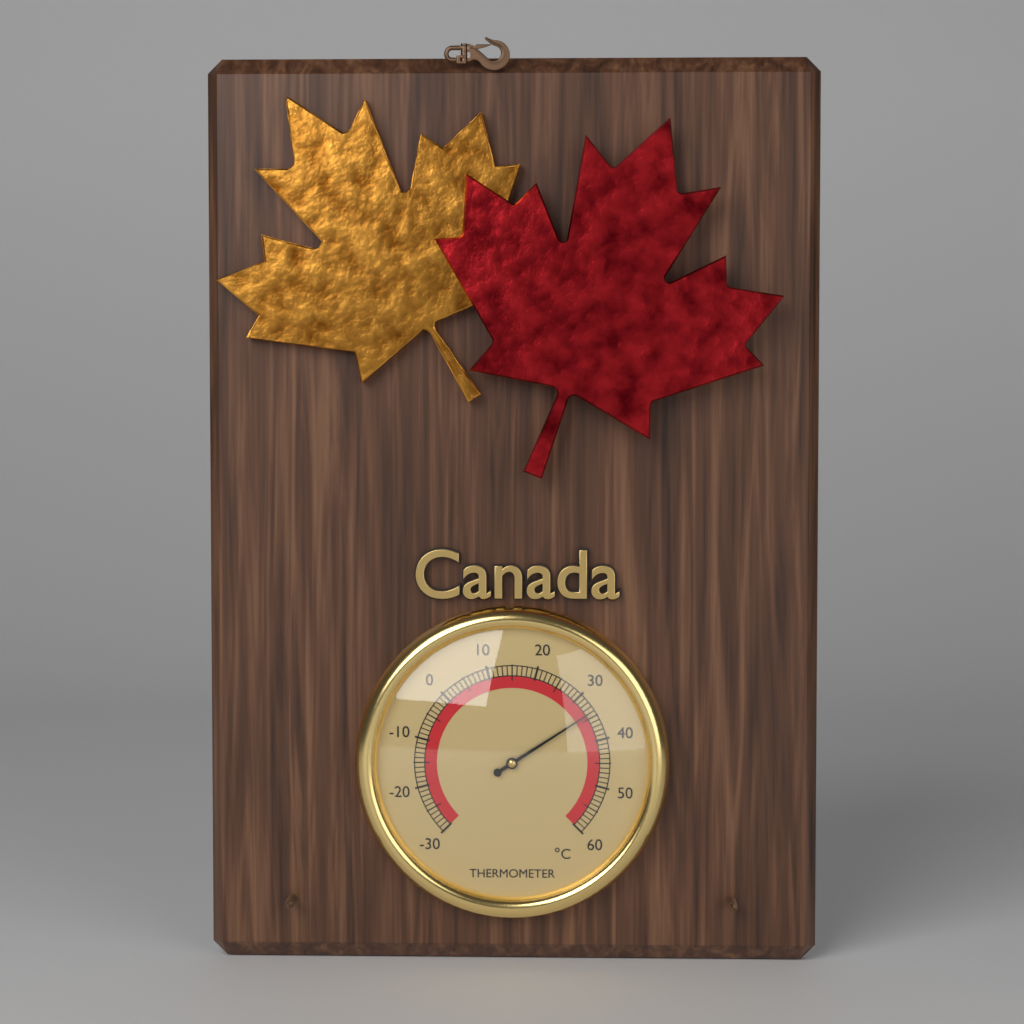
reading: 34 °C
